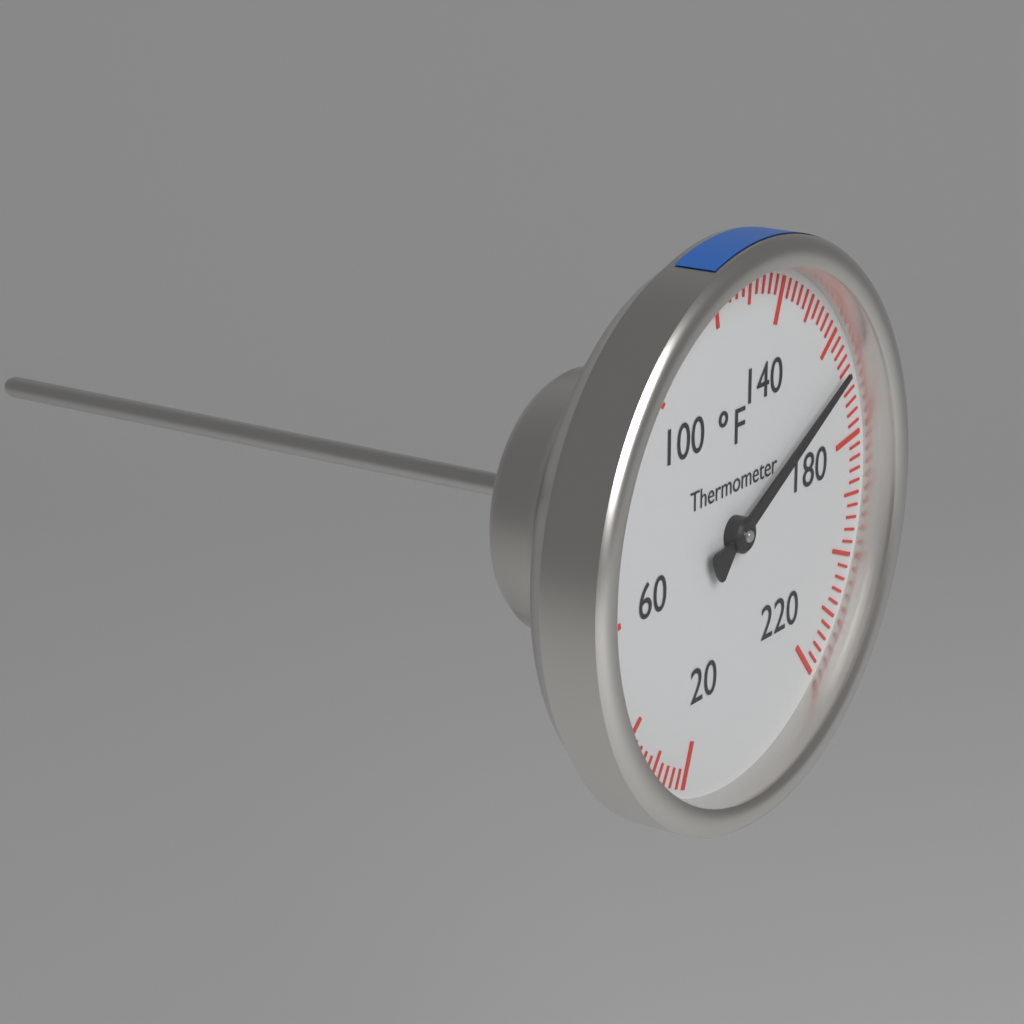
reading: 168 °F
